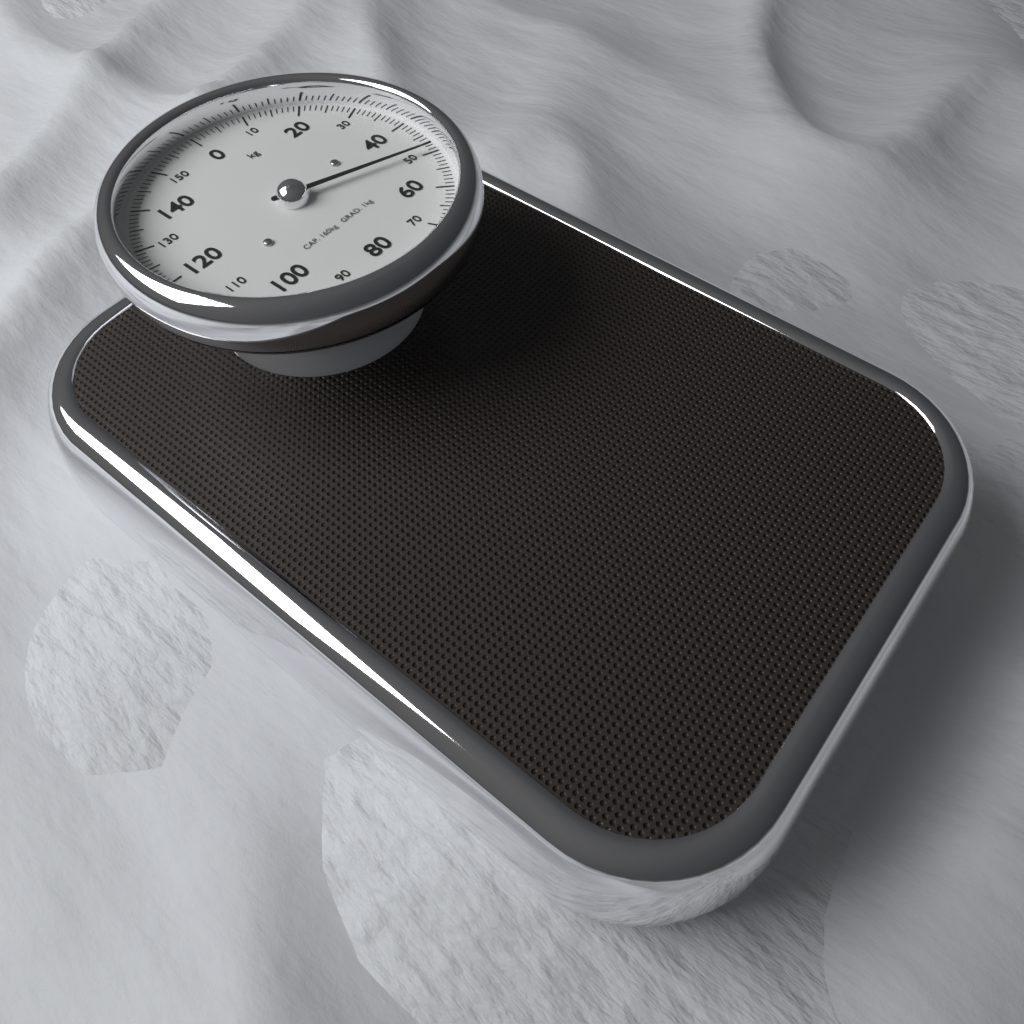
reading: 49 kg
